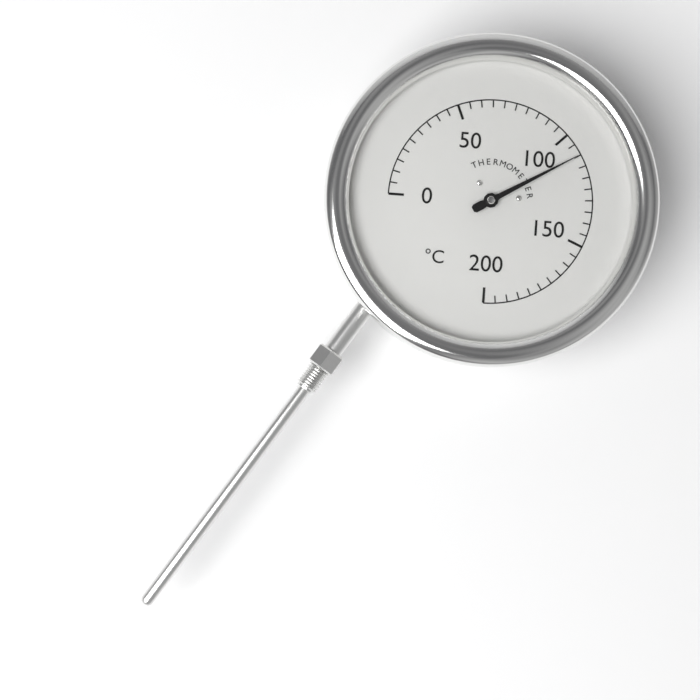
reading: 110 °C
